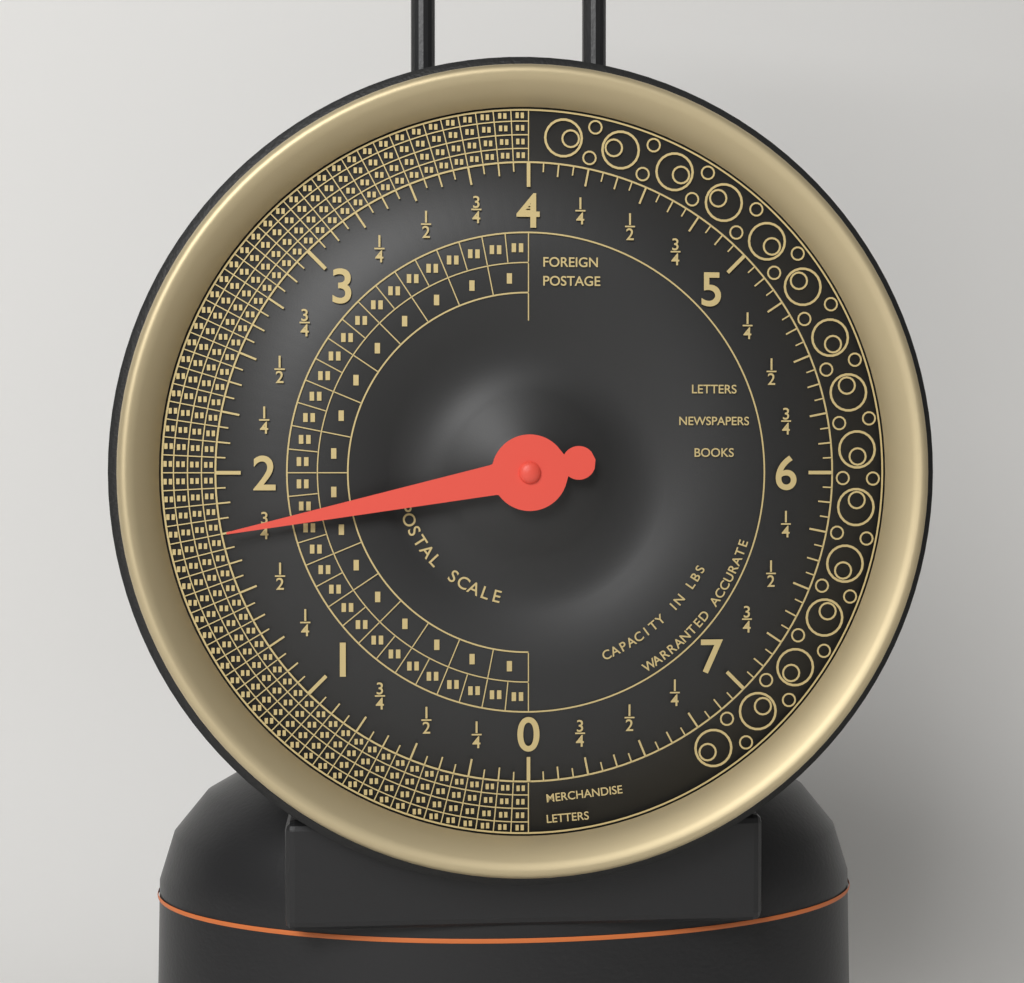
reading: 1.7500 lbs
